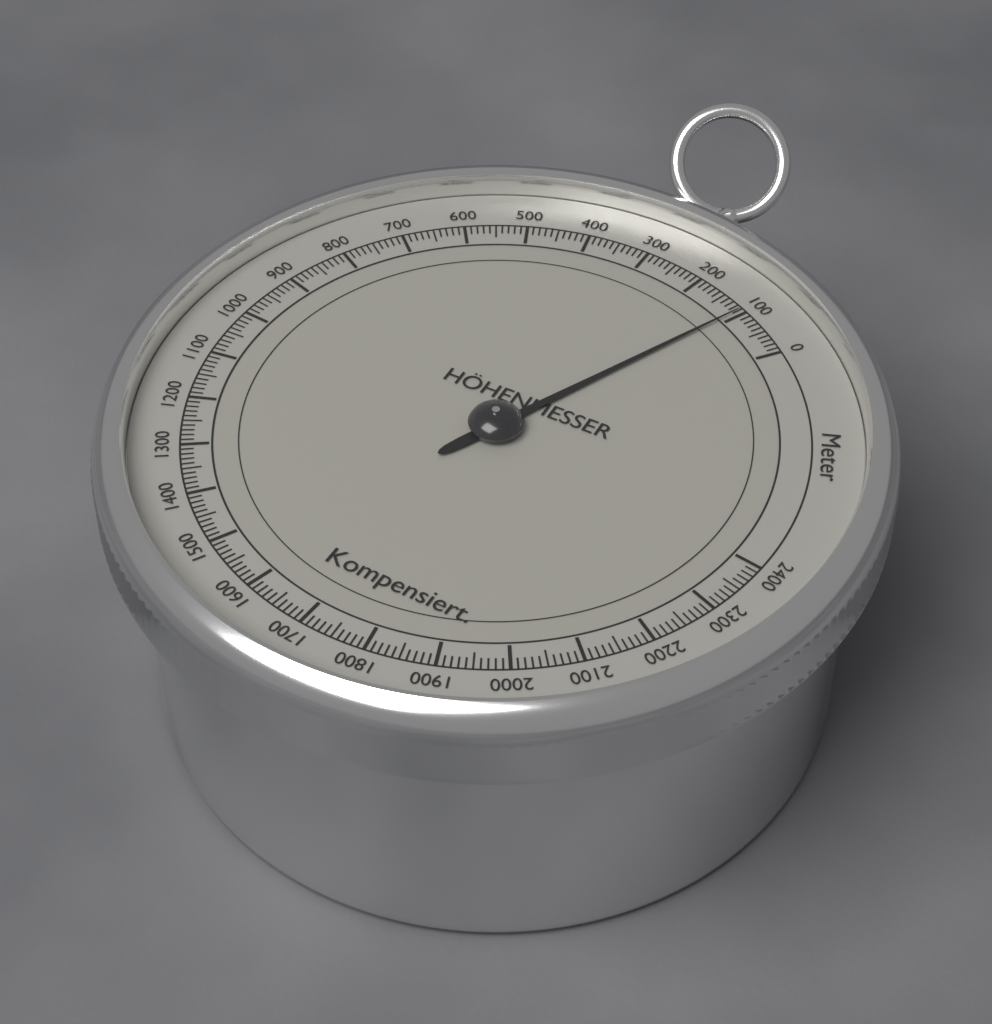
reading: 110 m
